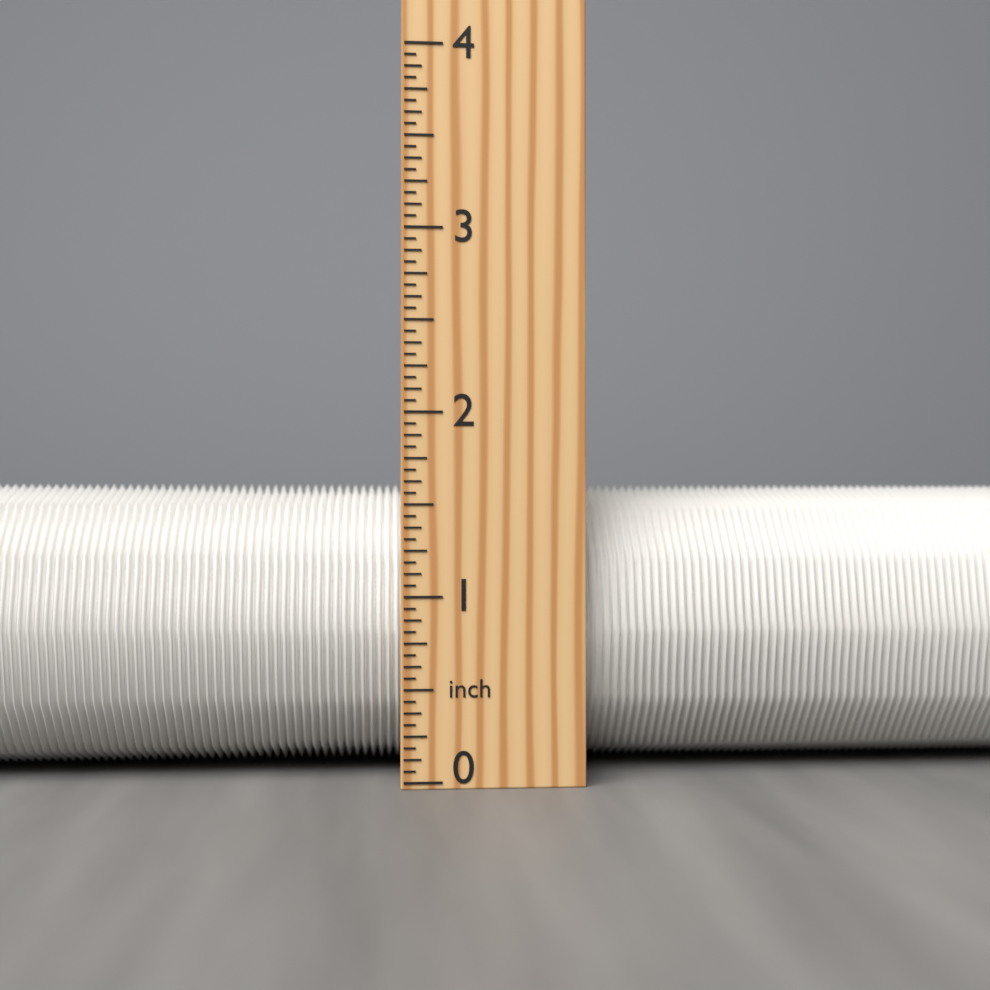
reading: 1.6250 inch
